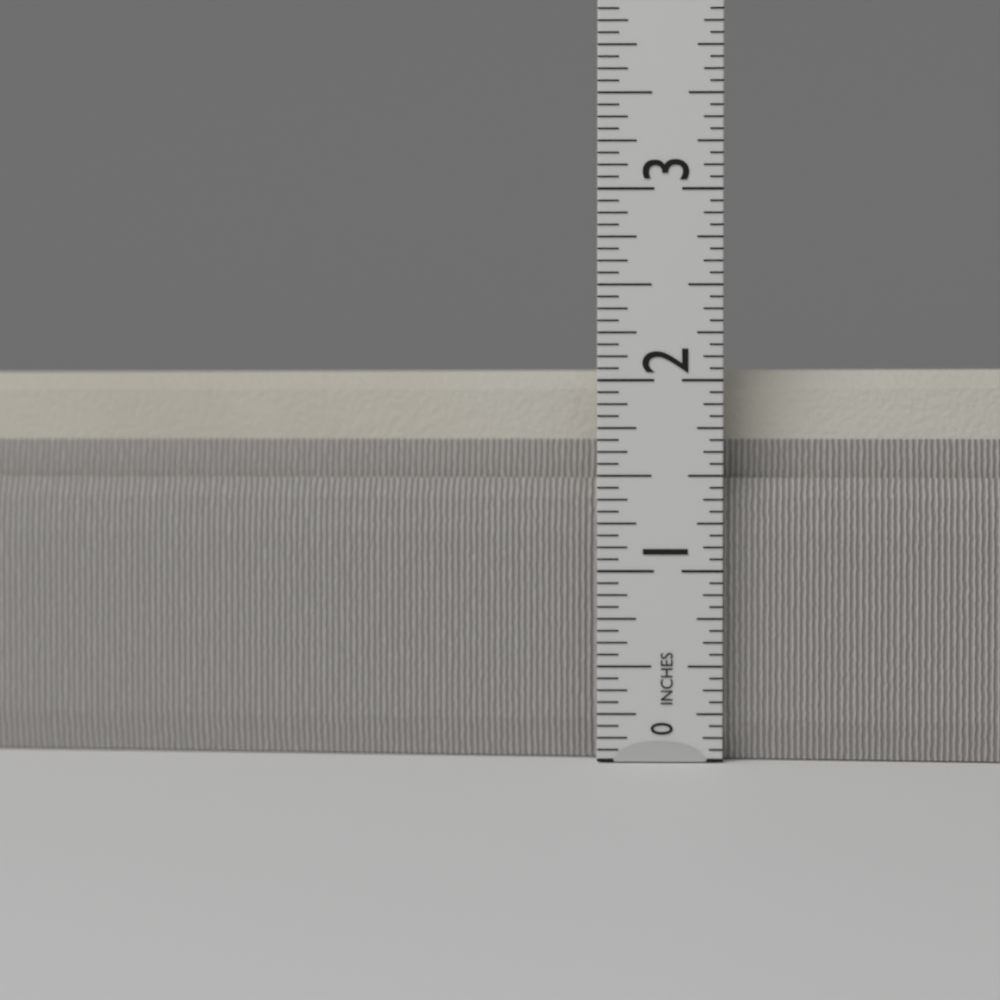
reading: 2.0625 in
